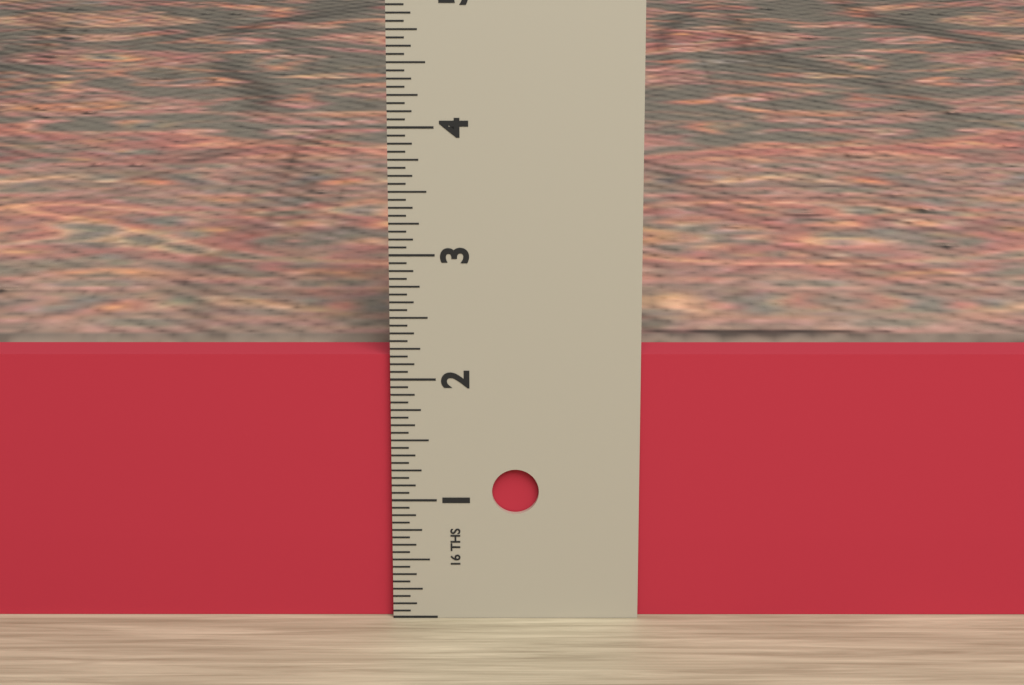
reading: 2.1875 in
